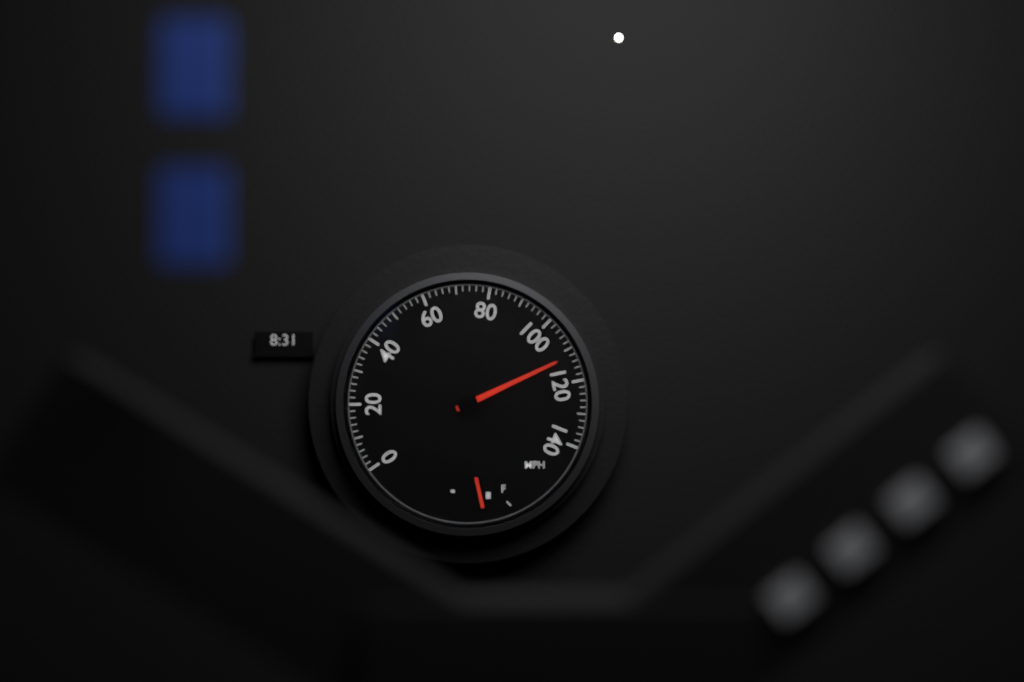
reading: 112 mph
